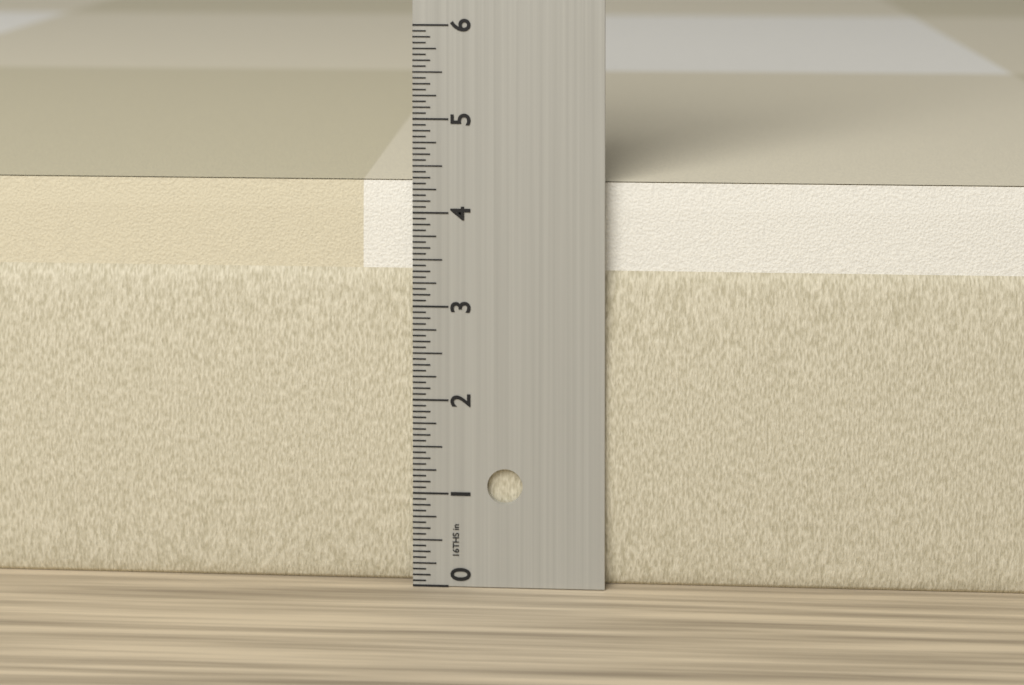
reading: 4.3125 in
